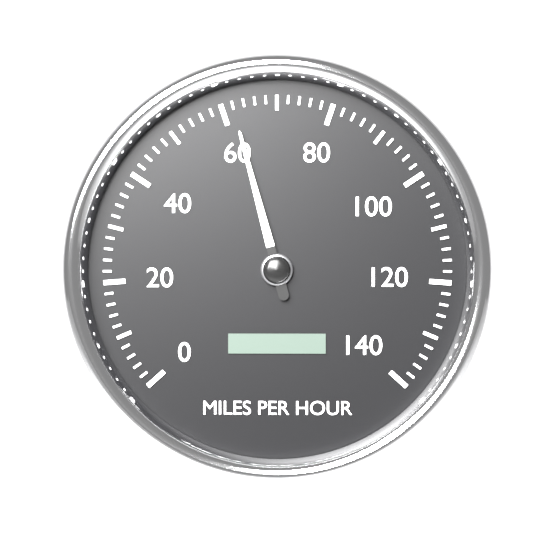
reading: 62 mph
